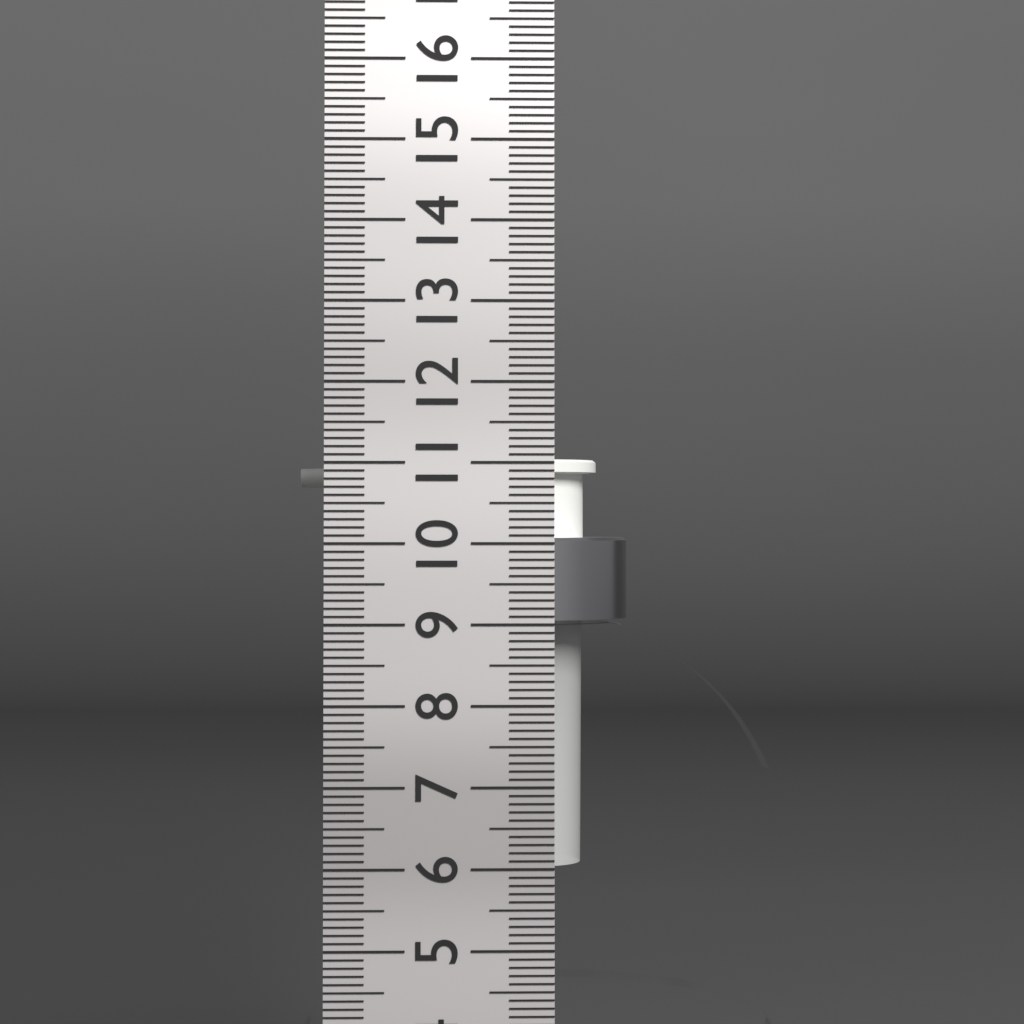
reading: 11.1 cm
